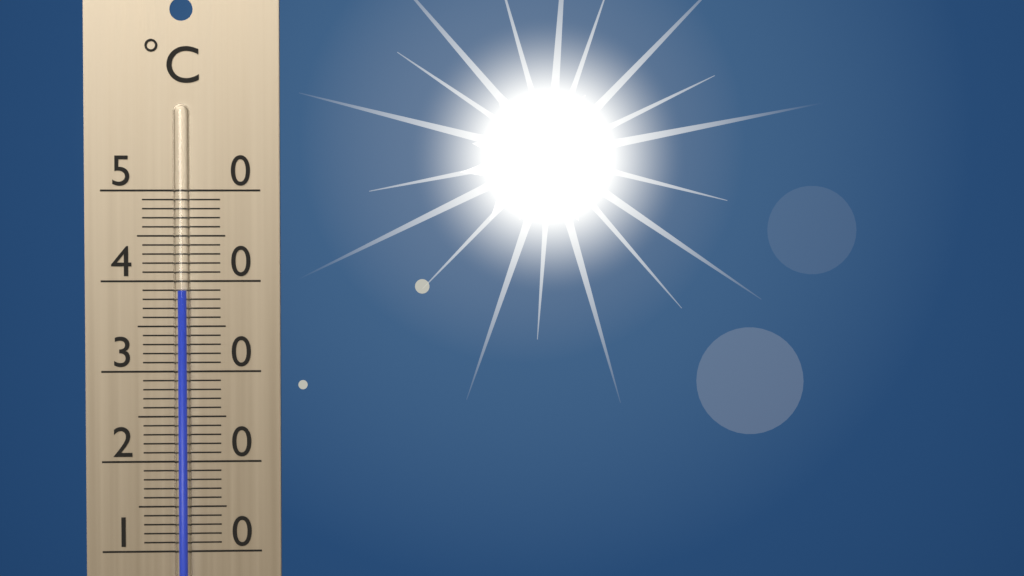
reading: 39 °C
